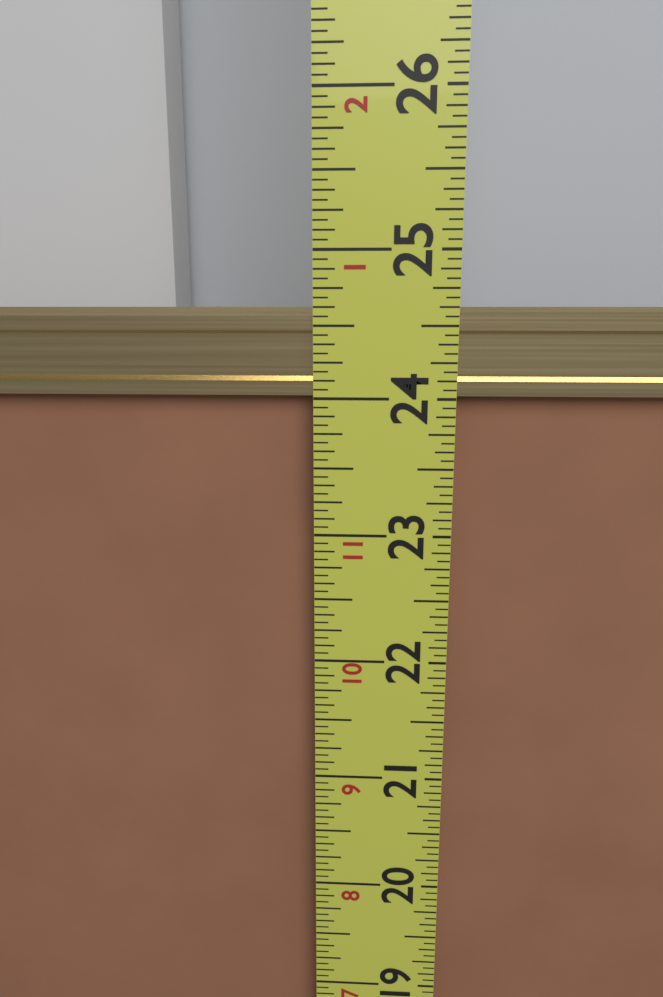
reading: 24.6250 in
